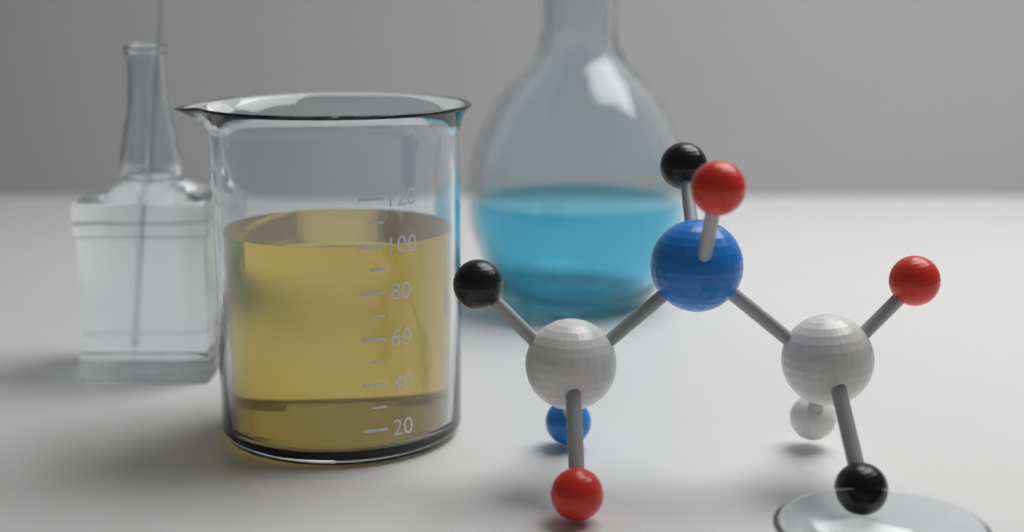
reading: 100 (no unit)
